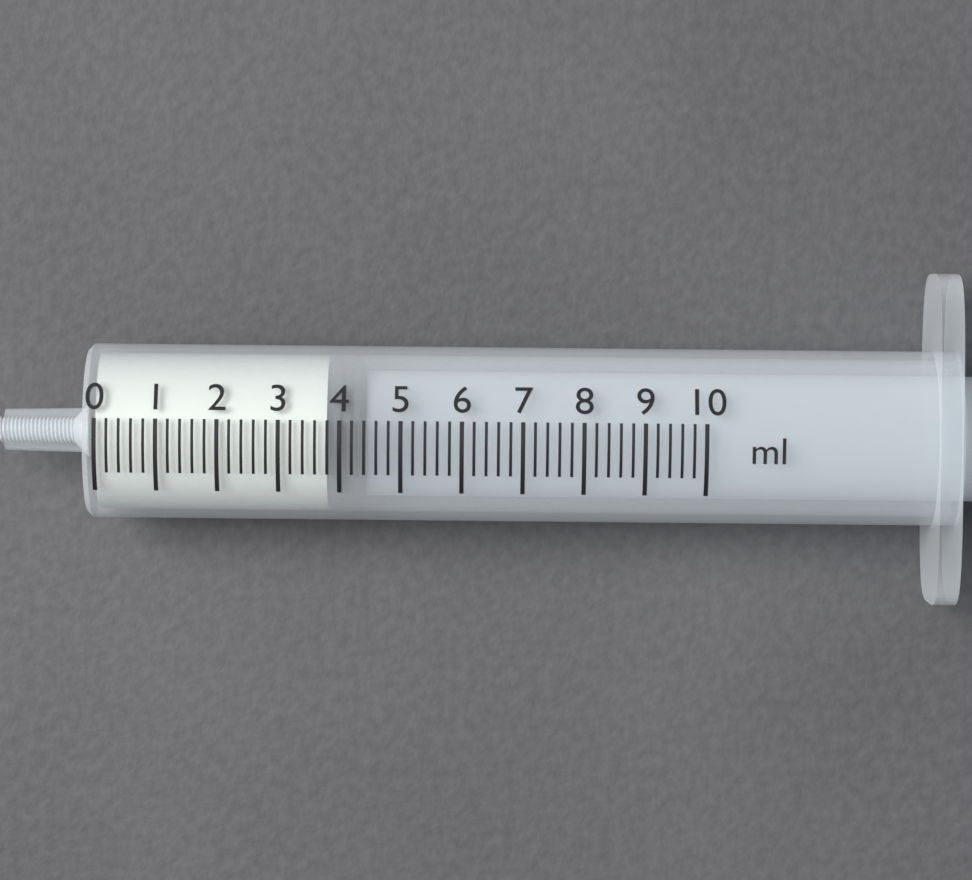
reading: 3.8 ml
